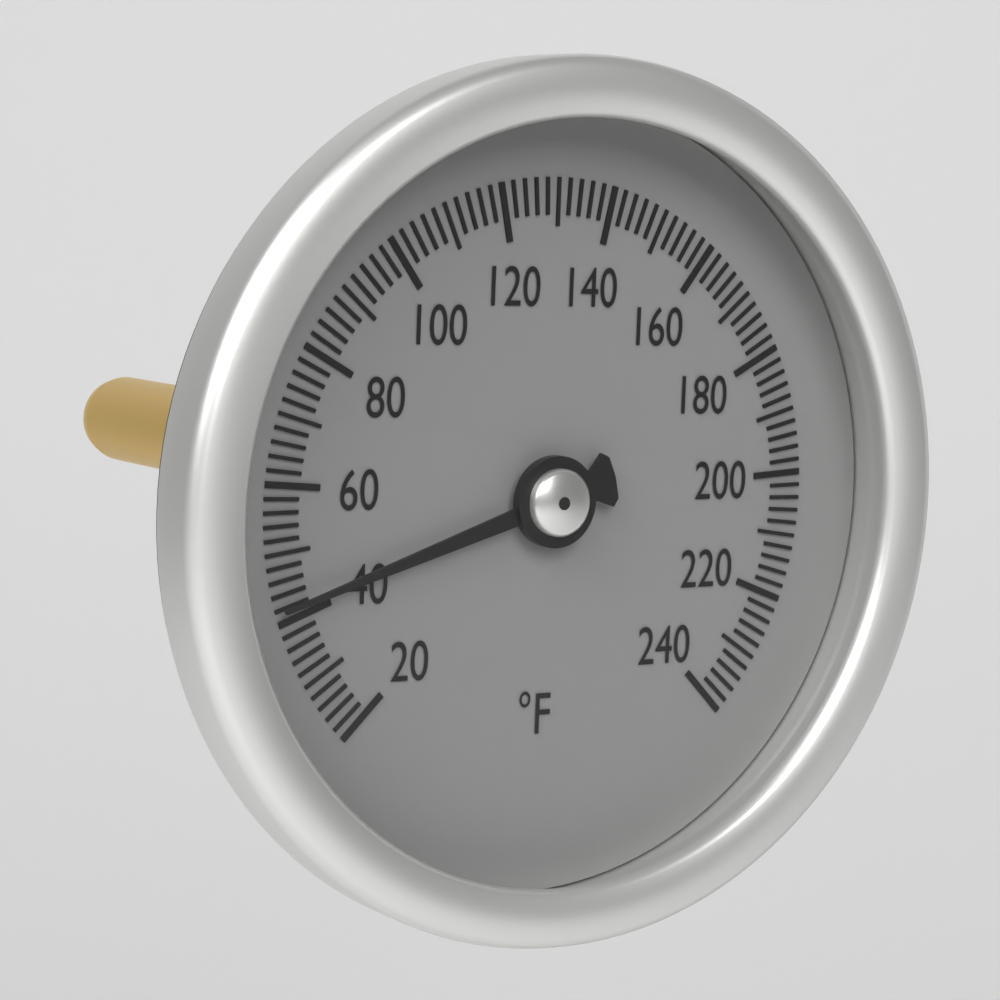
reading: 42 °F
